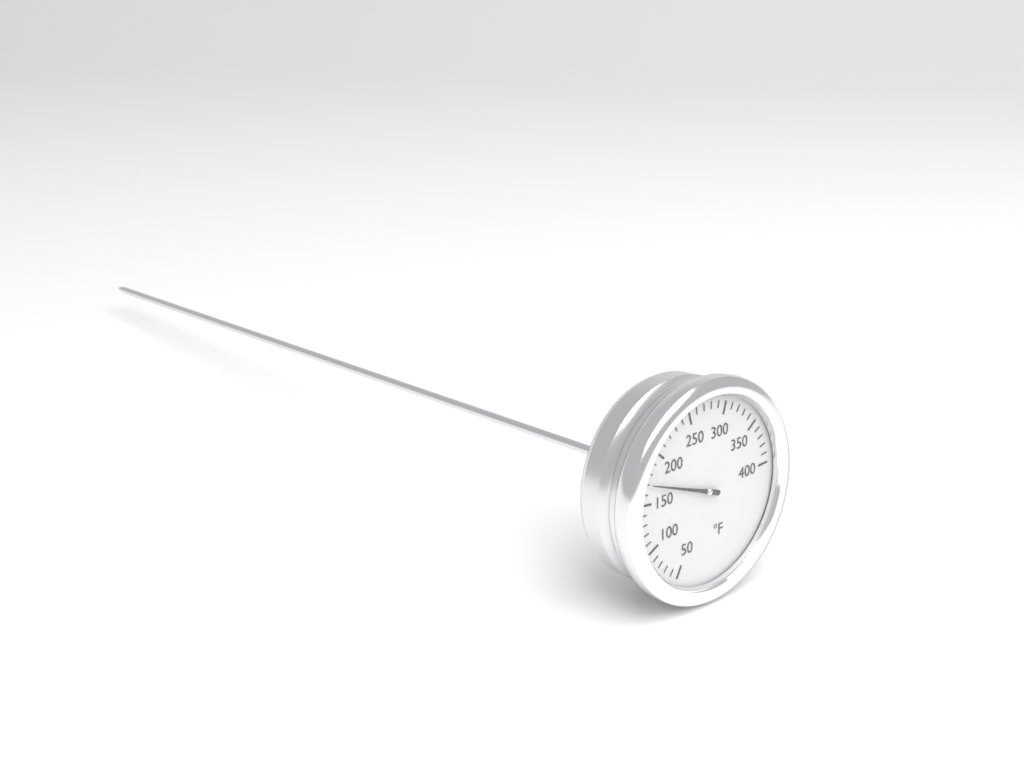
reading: 170 °F
